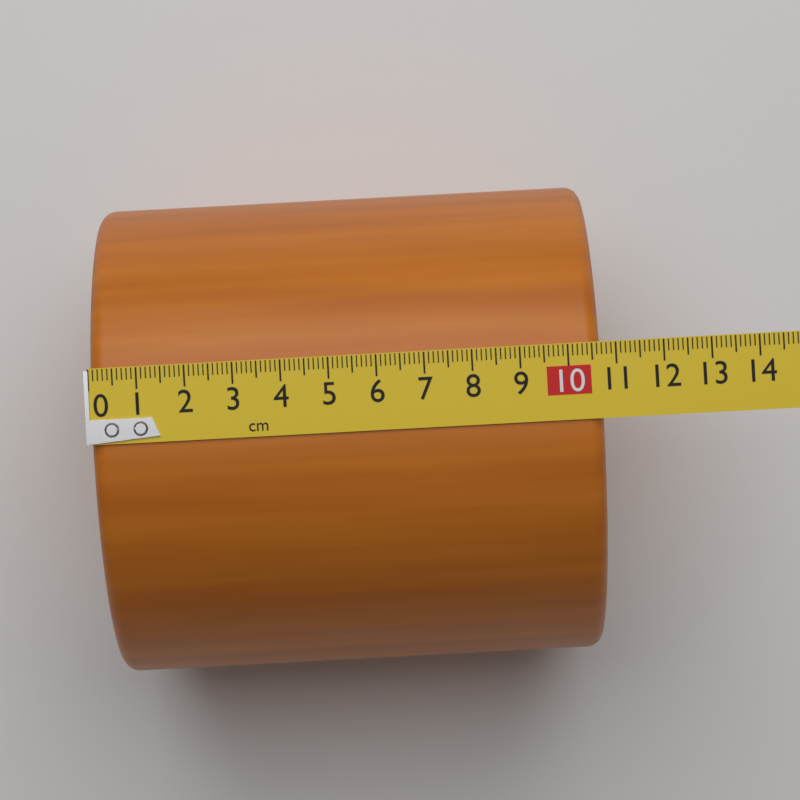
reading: 10.7 cm
